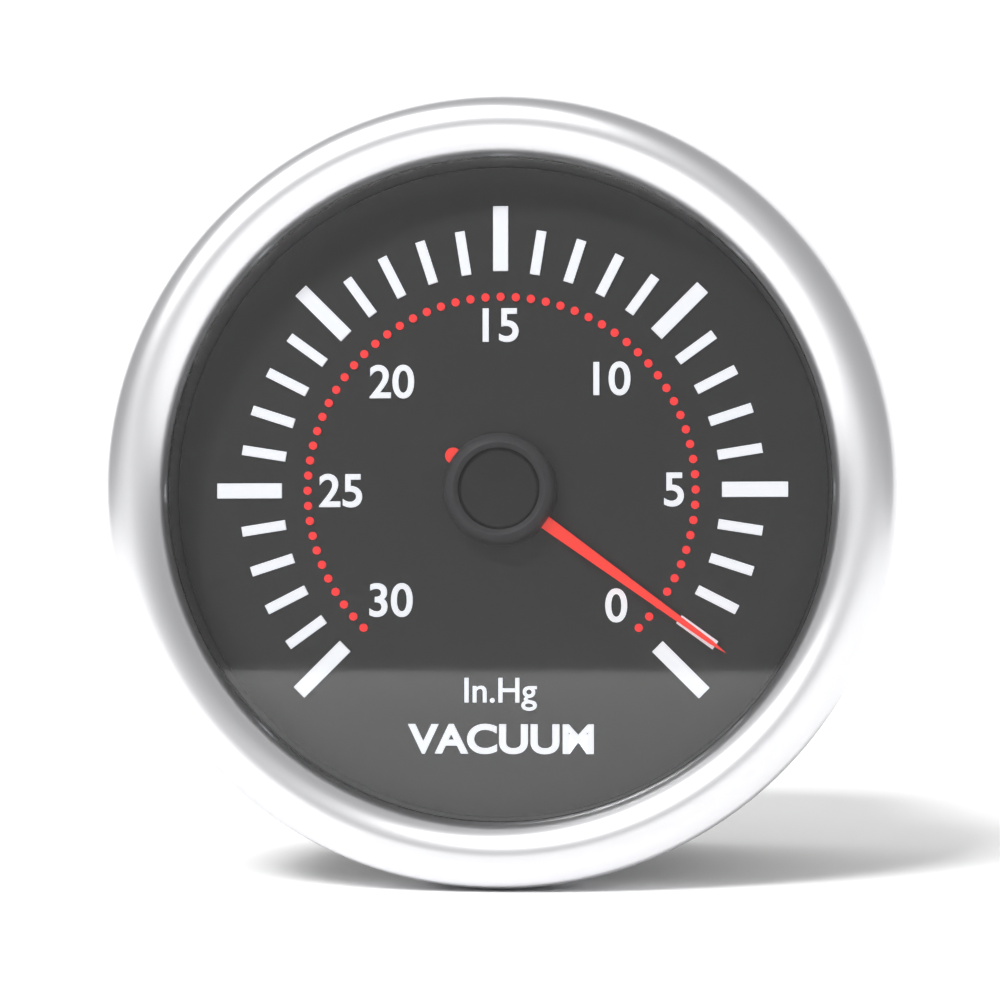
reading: 1 inHg
